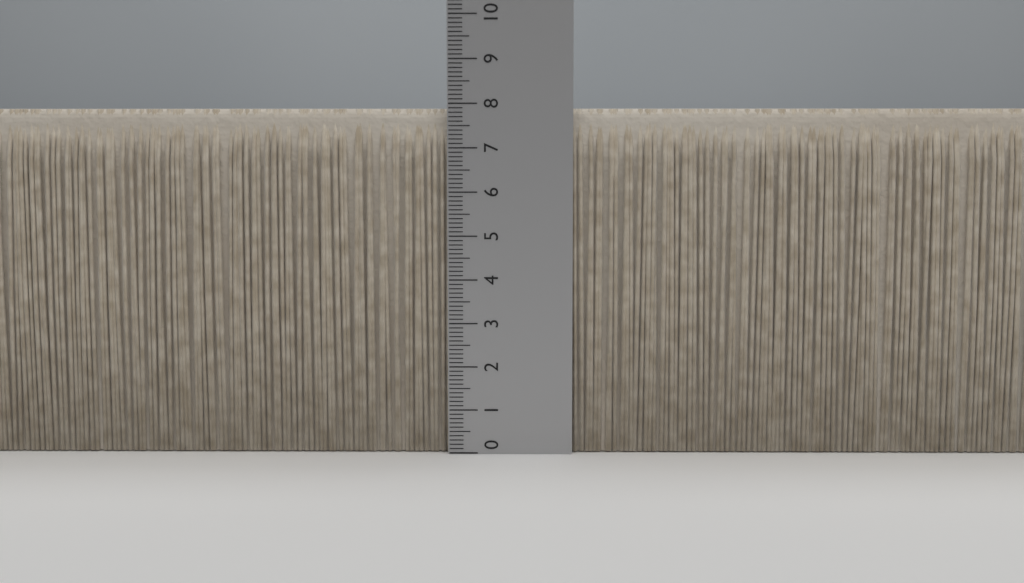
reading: 7.9 (no unit)
